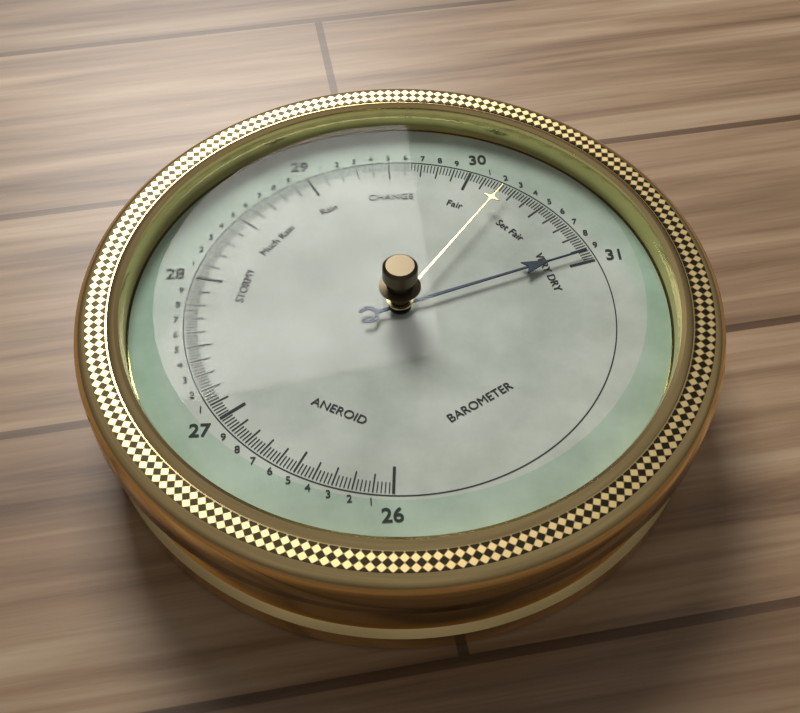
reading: 30.94 (no unit)
